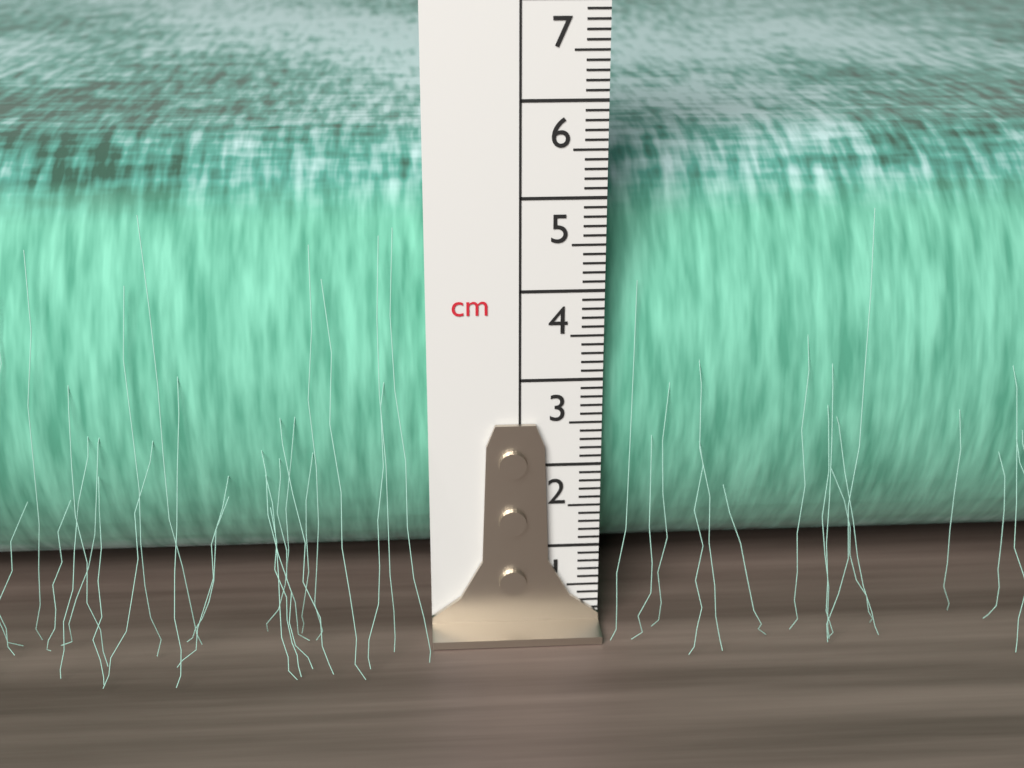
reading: 5.3 cm
